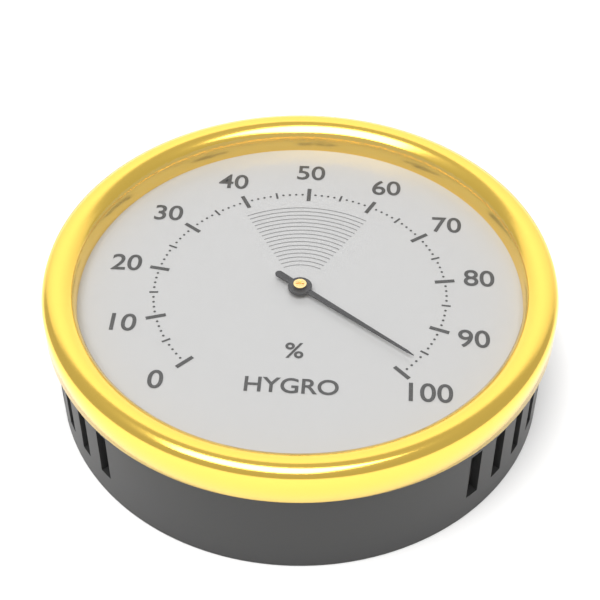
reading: 97 %
